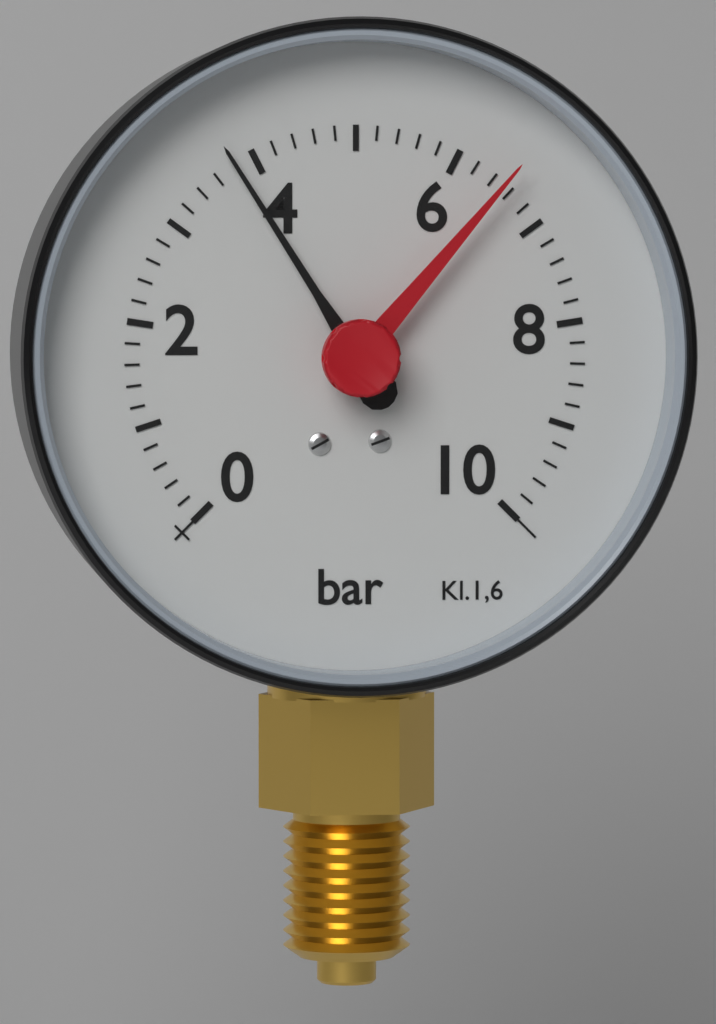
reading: 3.8 bar
